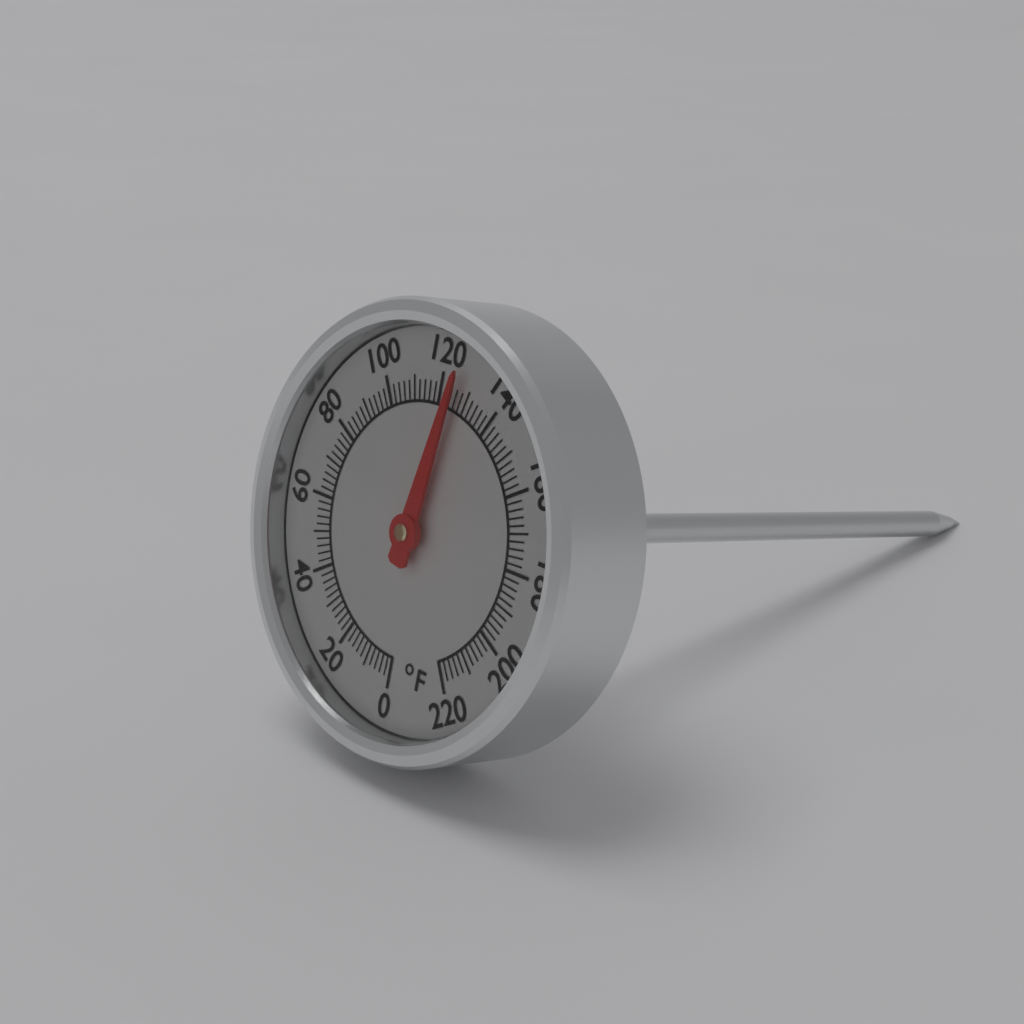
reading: 126 °F
